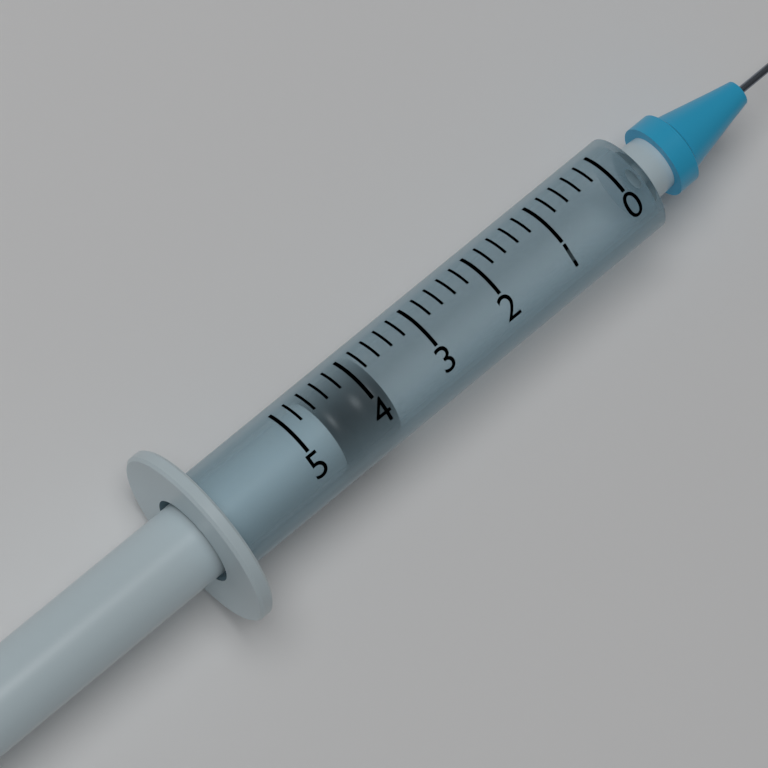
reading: 3.8 (no unit)
